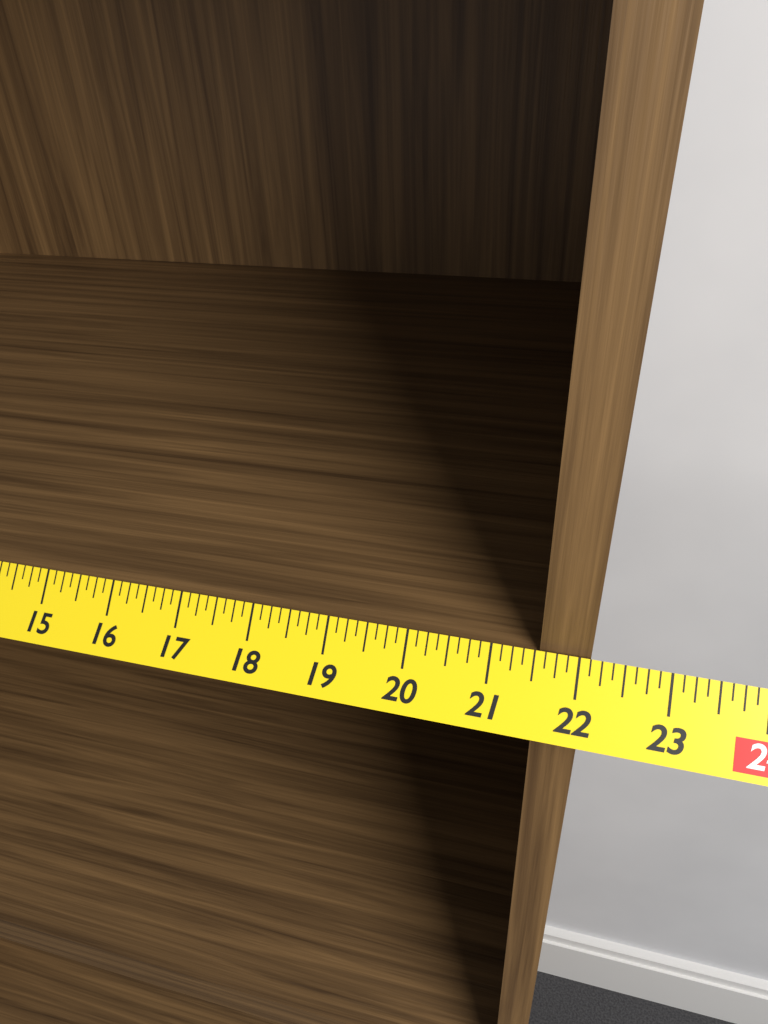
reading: 22.125 in
